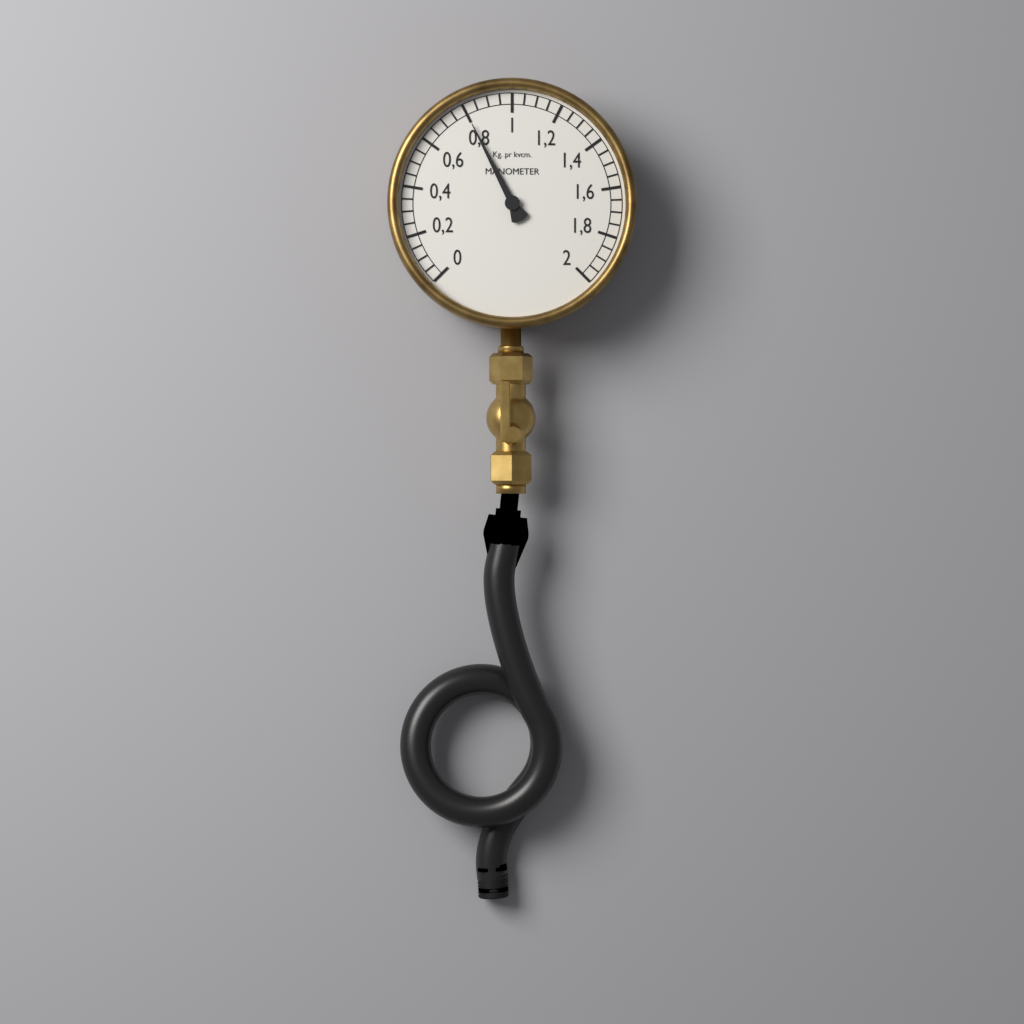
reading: 0.80 kg/cm²
